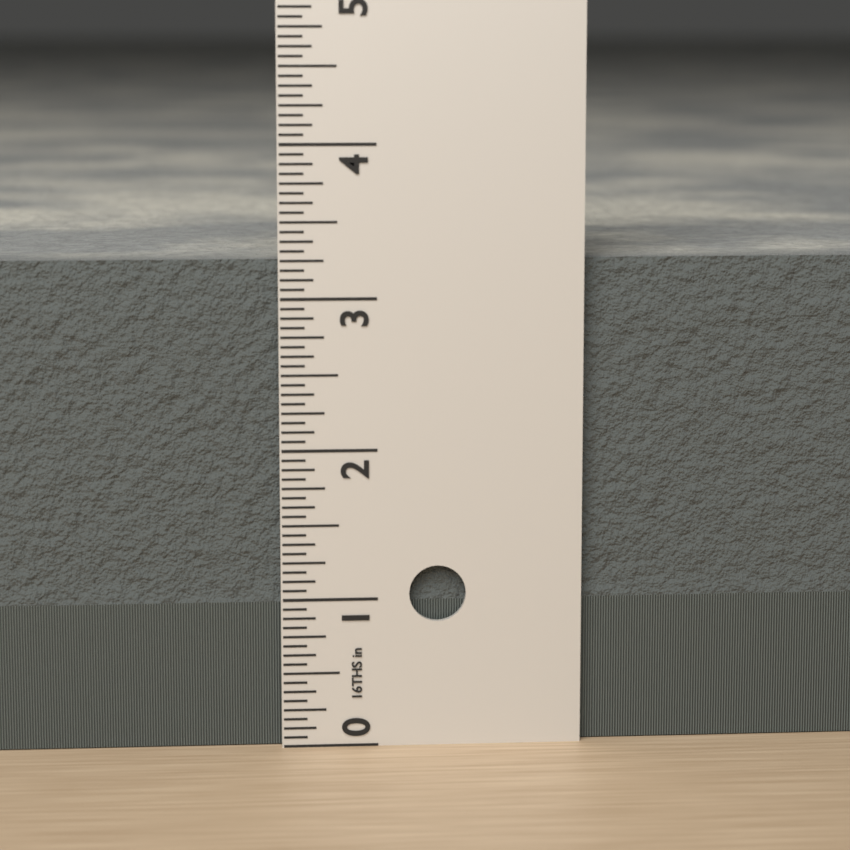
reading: 3.2500 in
